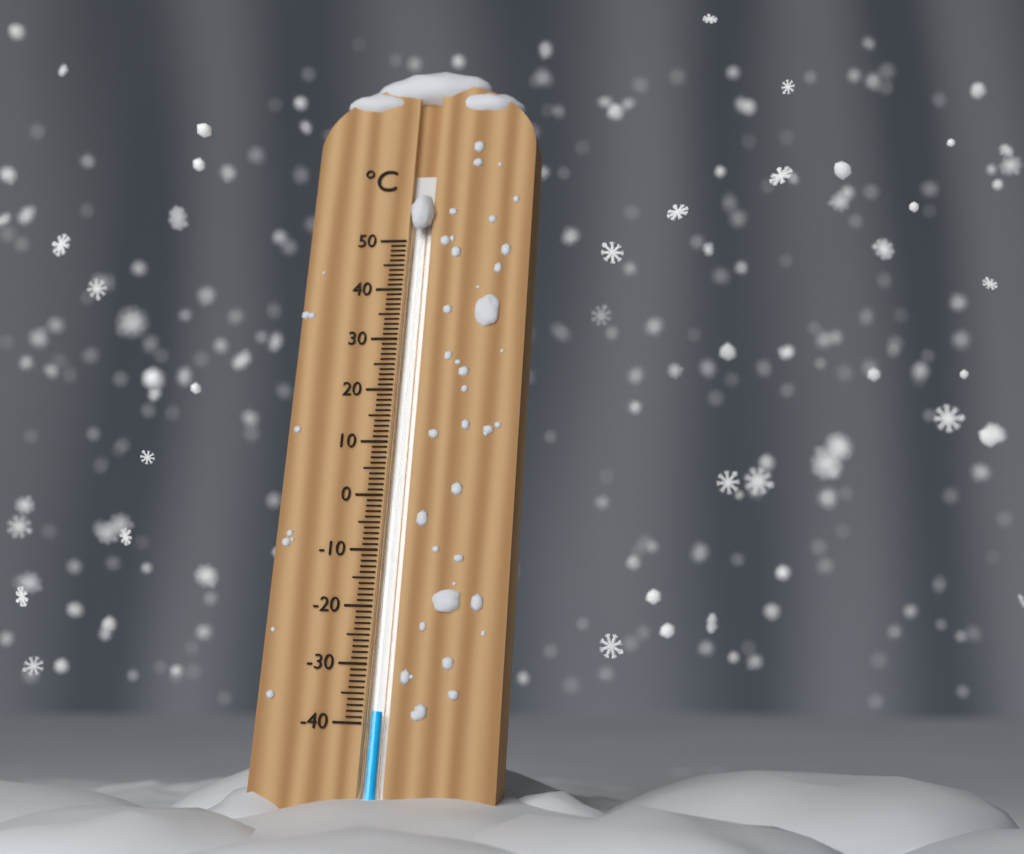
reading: -38 °C
